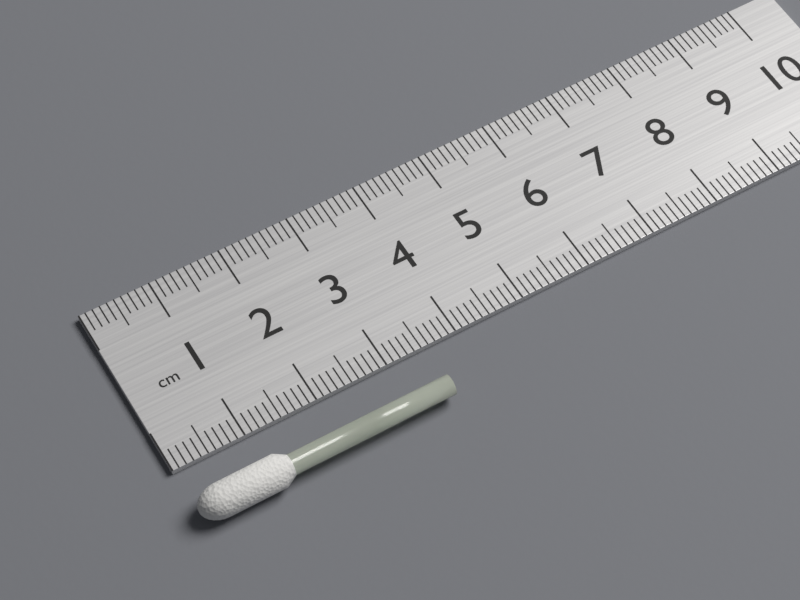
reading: 3.5 cm
